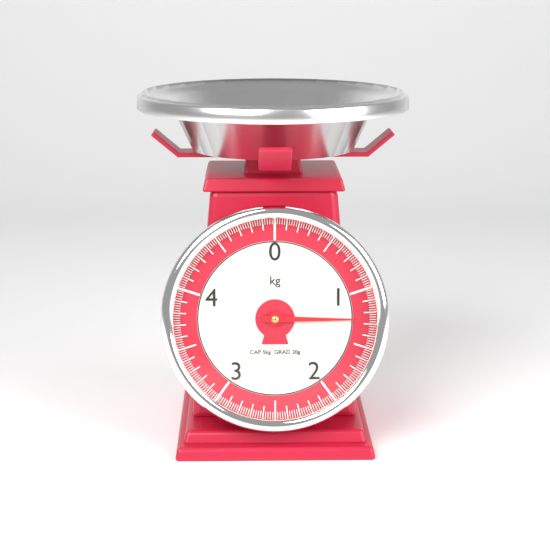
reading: 1.26 kg
